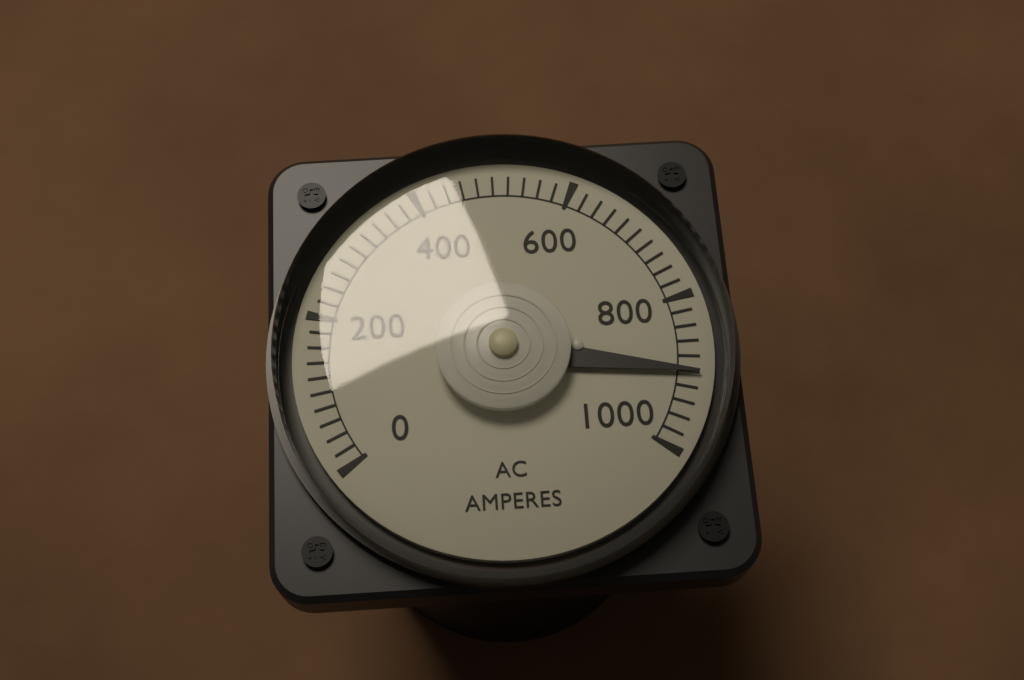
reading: 900 A
